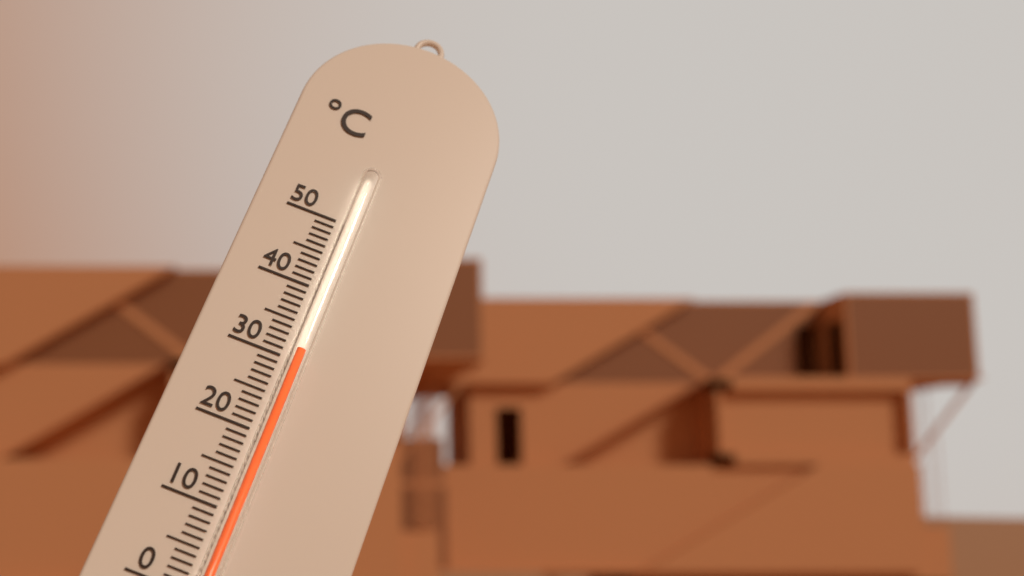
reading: 31 °C
